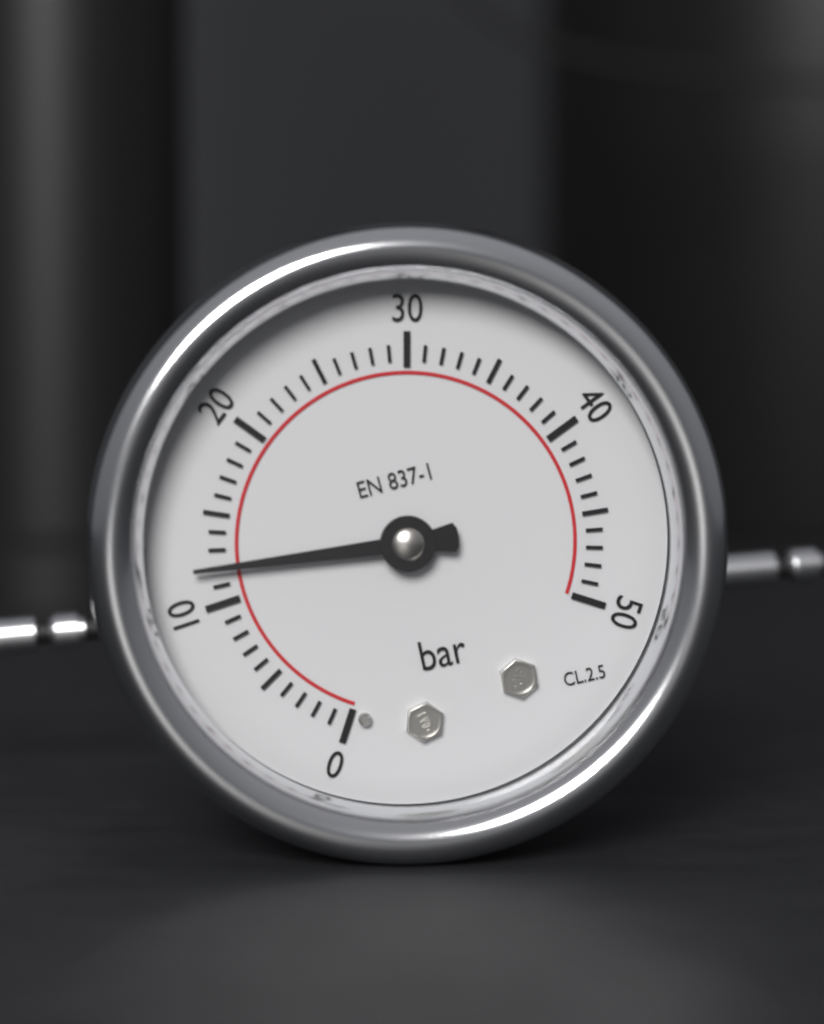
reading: 12 bar
